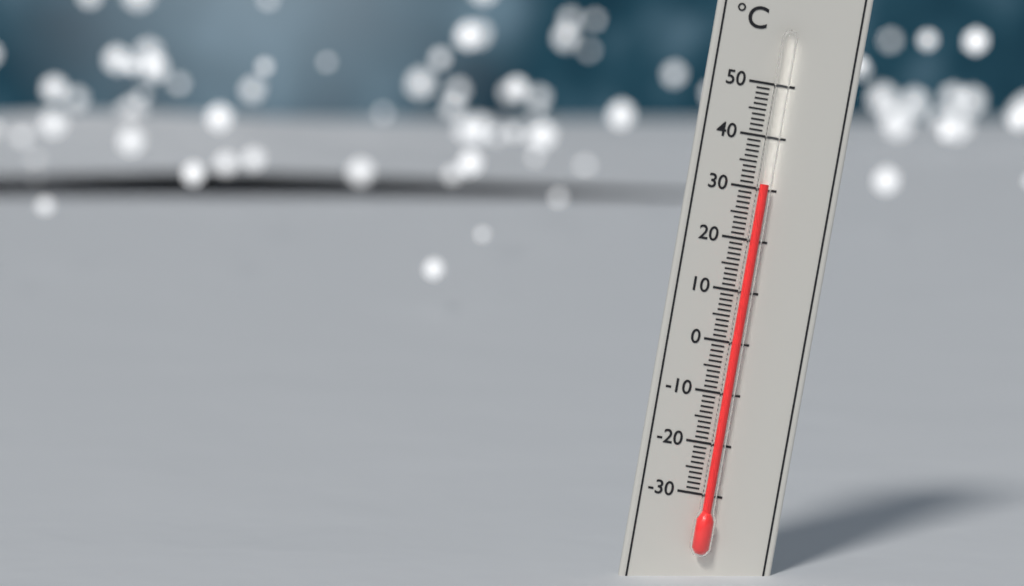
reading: 31 °C
